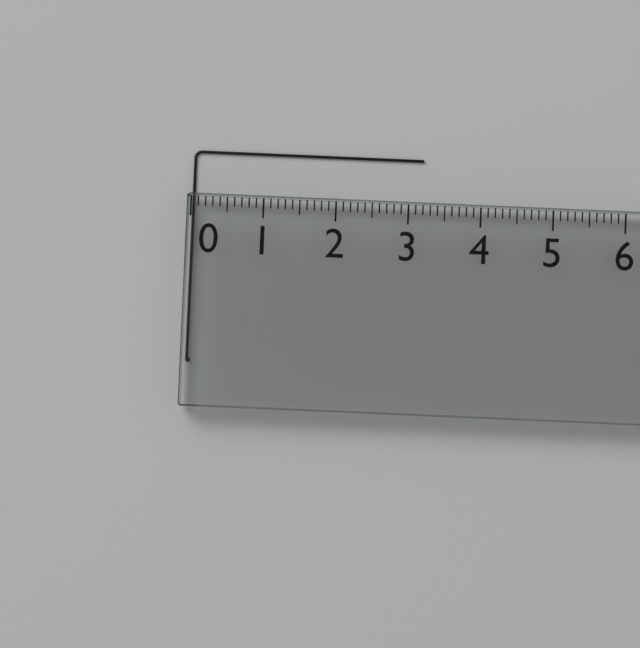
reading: 3.2 (no unit)
